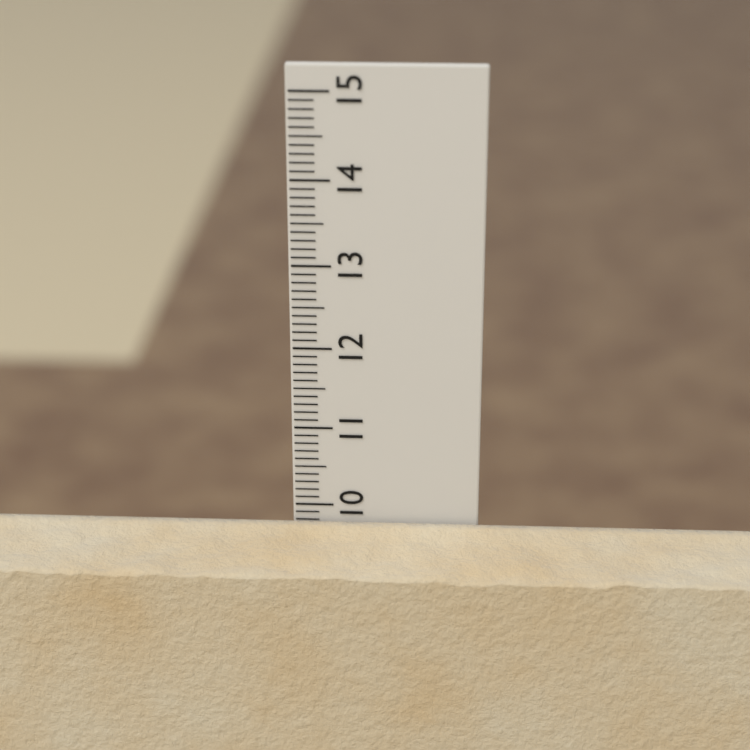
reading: 9.8 cm
